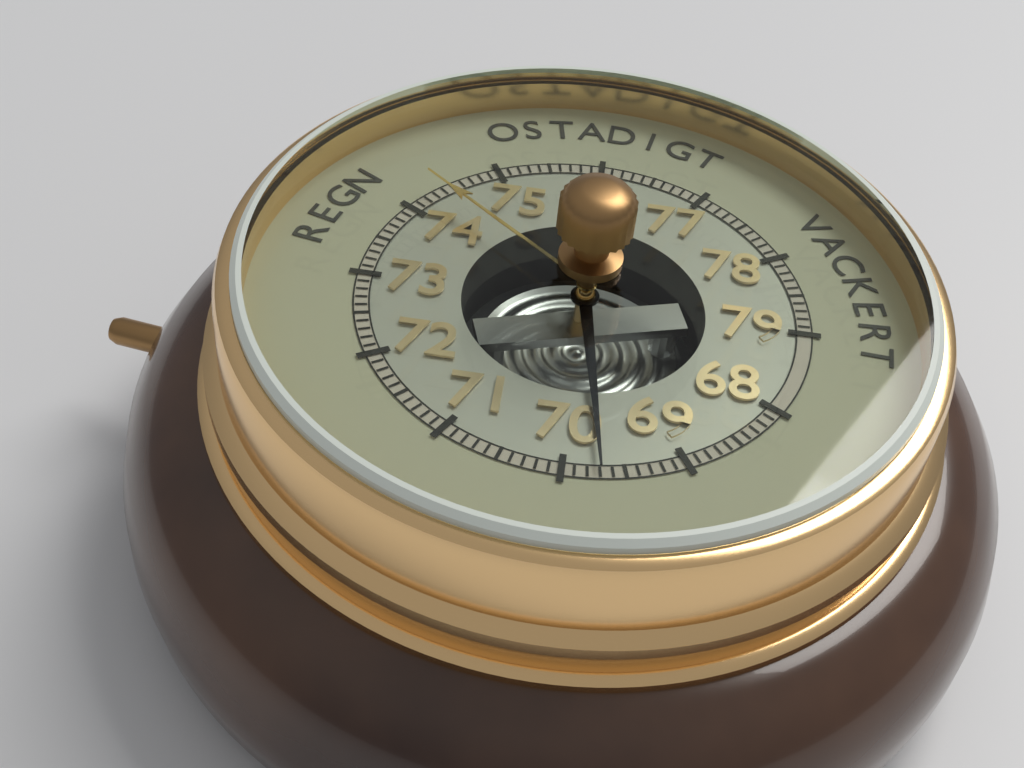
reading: 69.7 (no unit)
